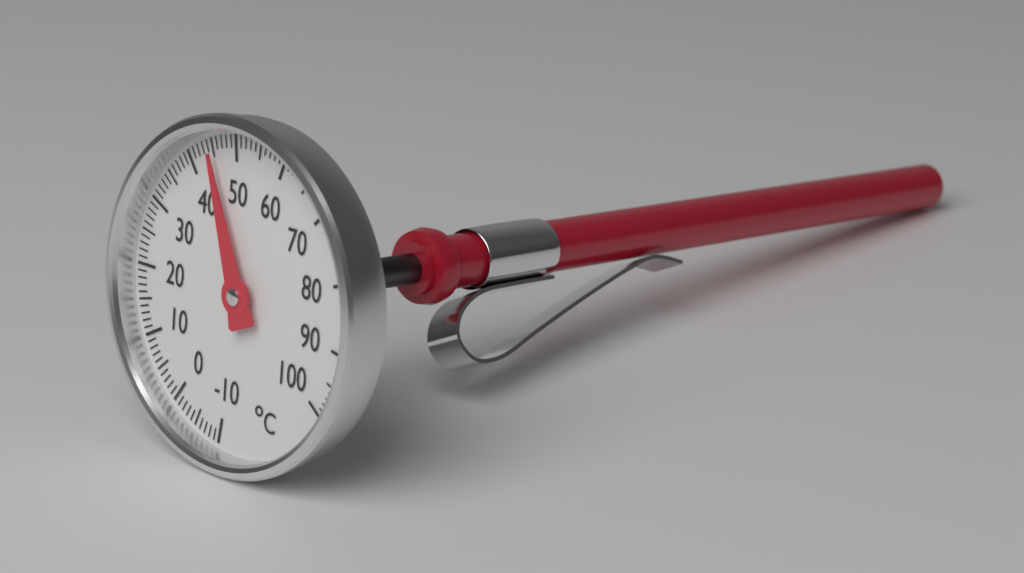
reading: 45 °C
